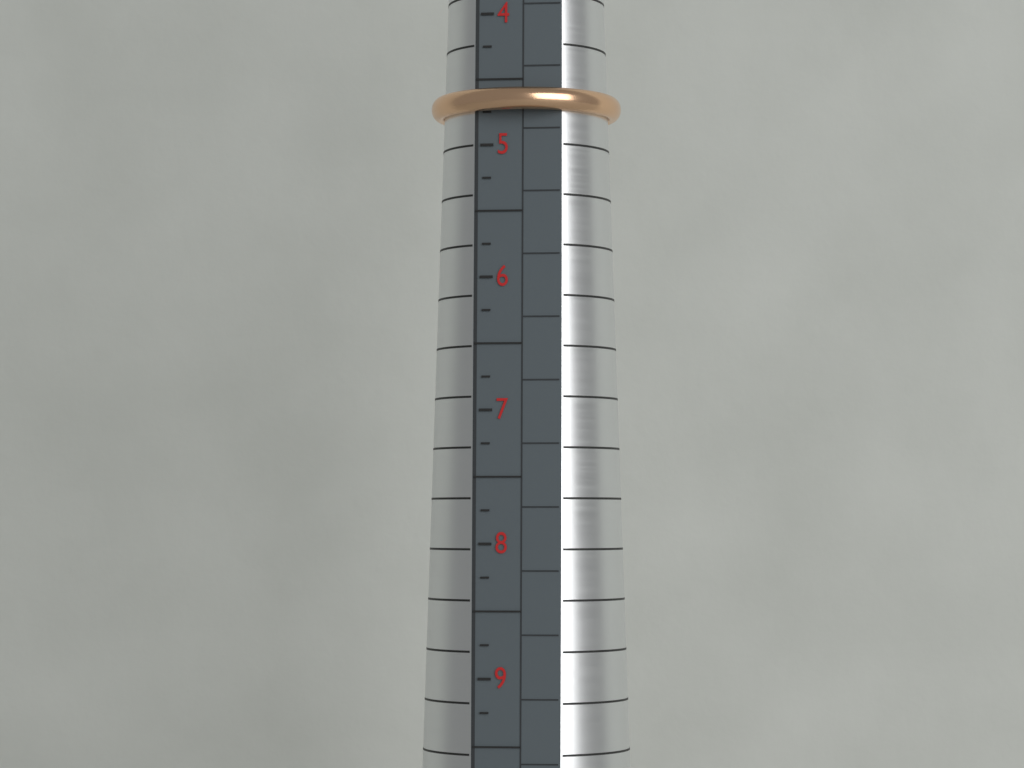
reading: 4.75 (no unit)
